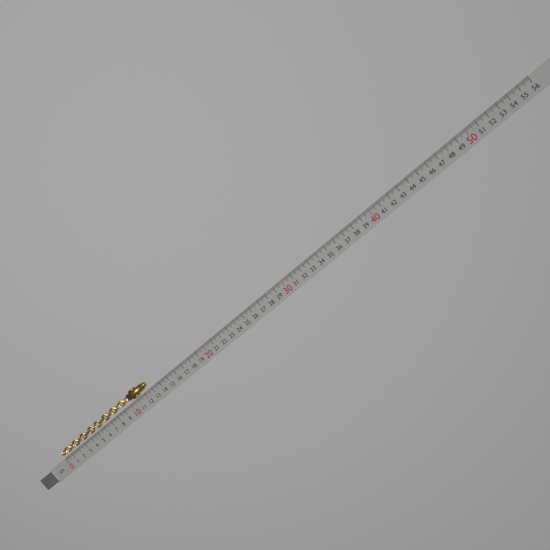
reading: 12.8 cm
